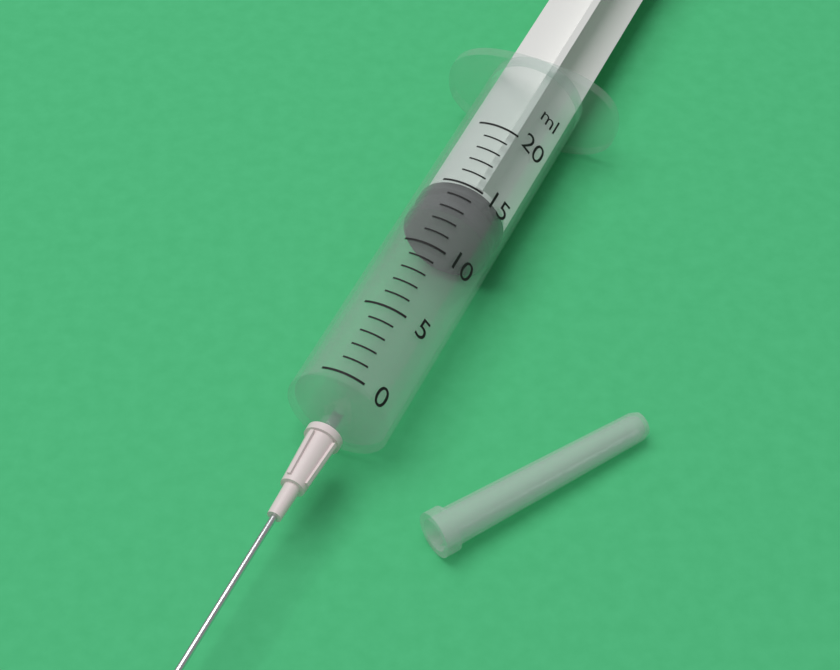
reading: 13 ml
